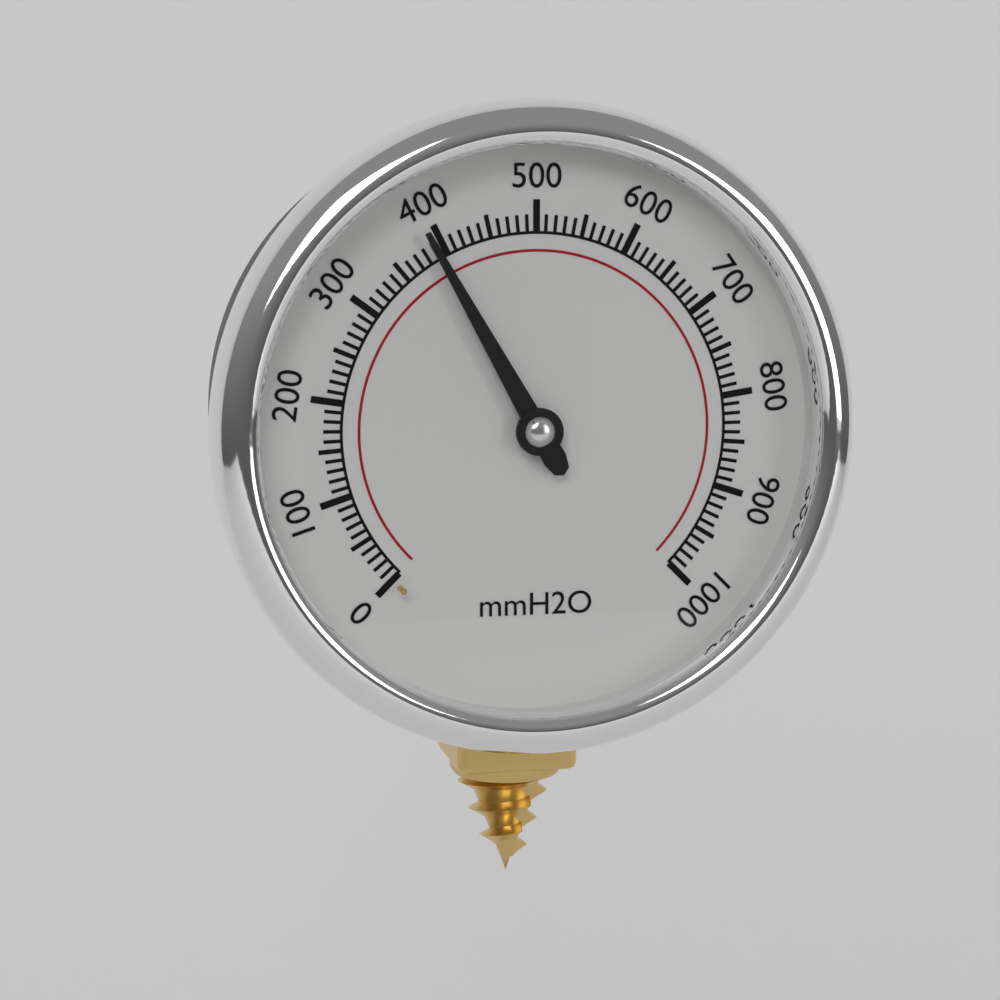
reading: 390 mmH2O
